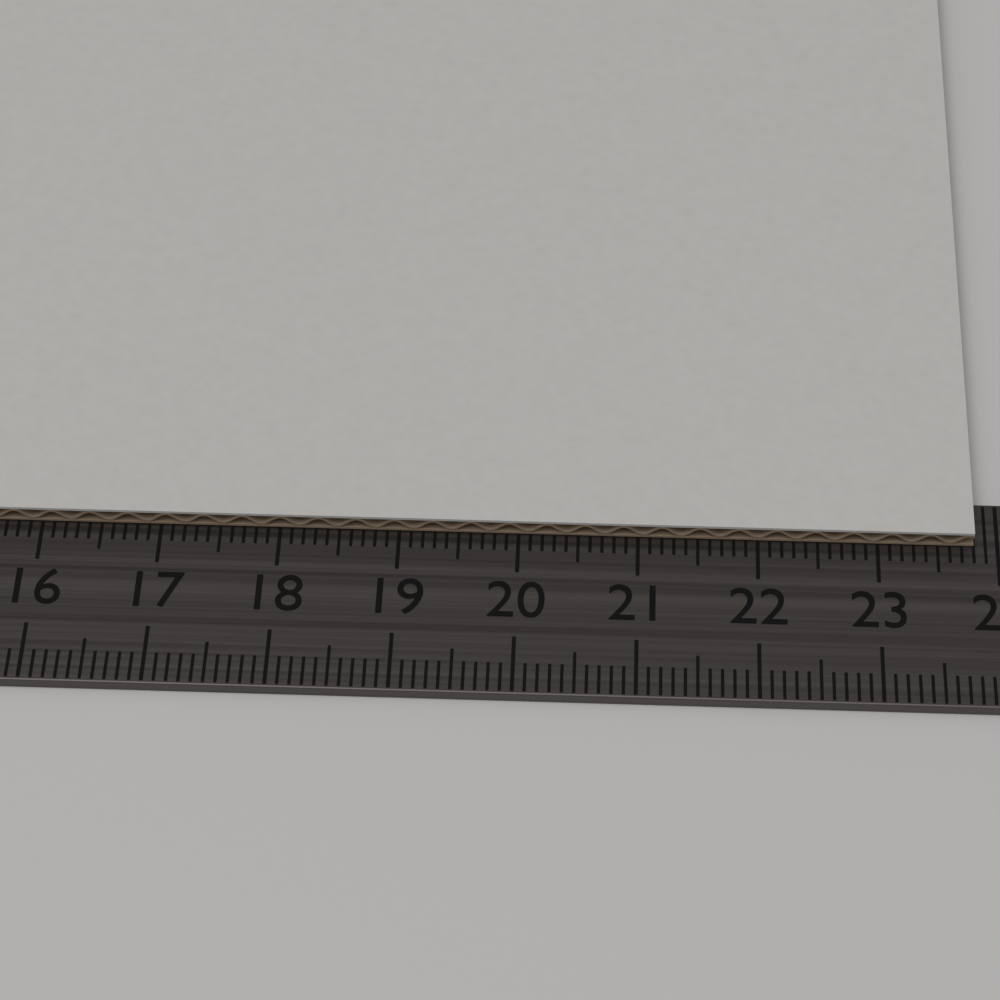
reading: 23.8 cm
